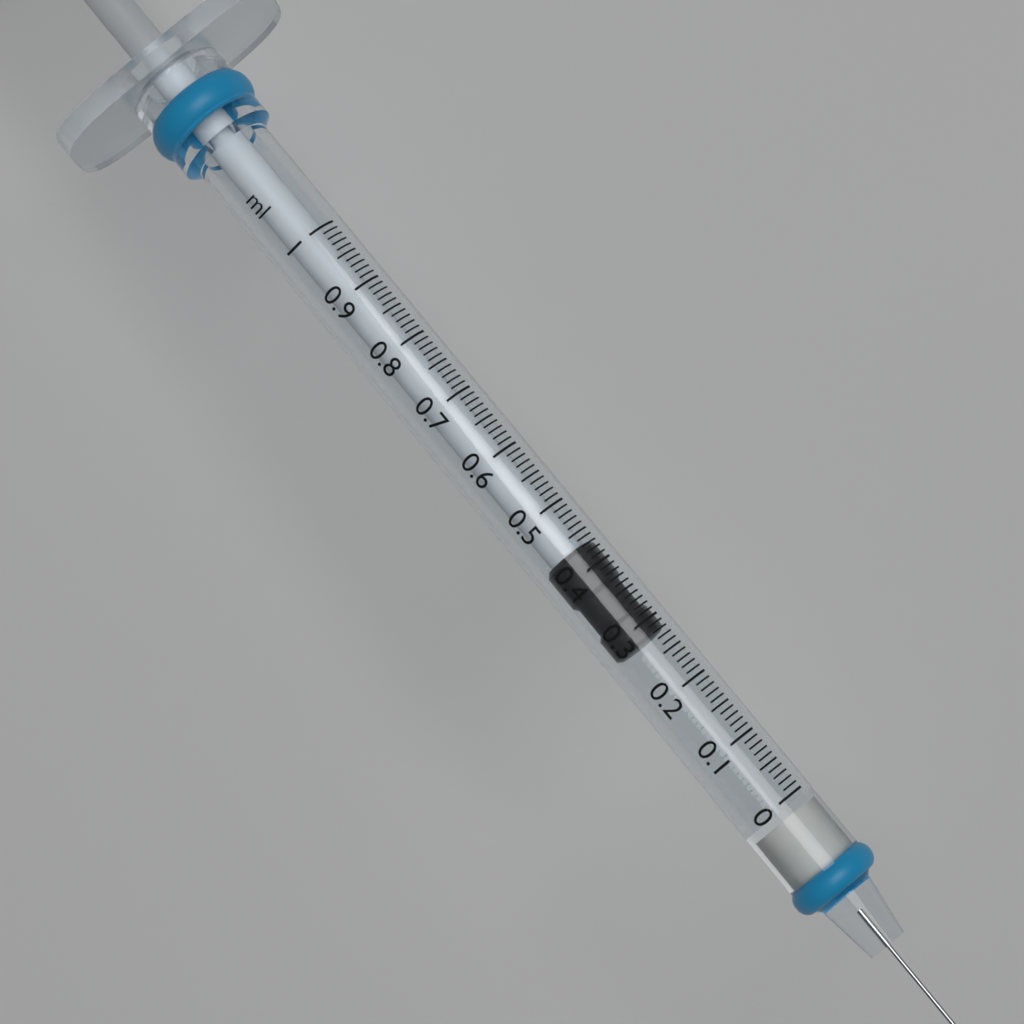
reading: 0.28 ml
